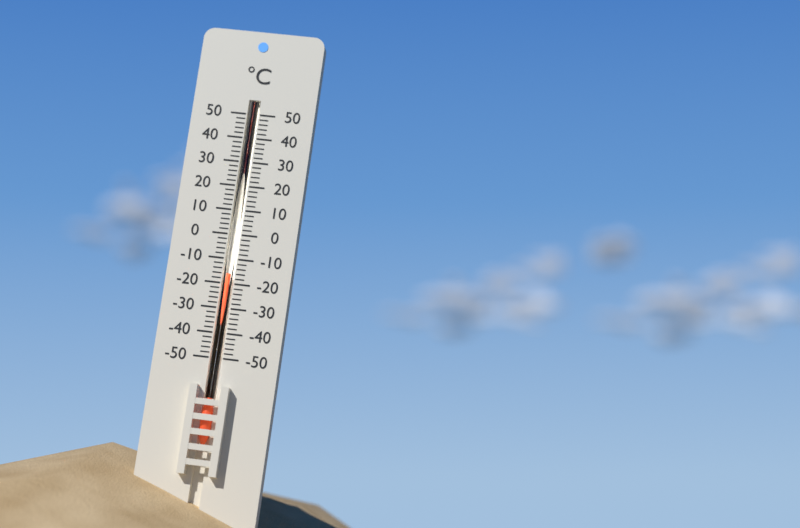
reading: -16 °C
